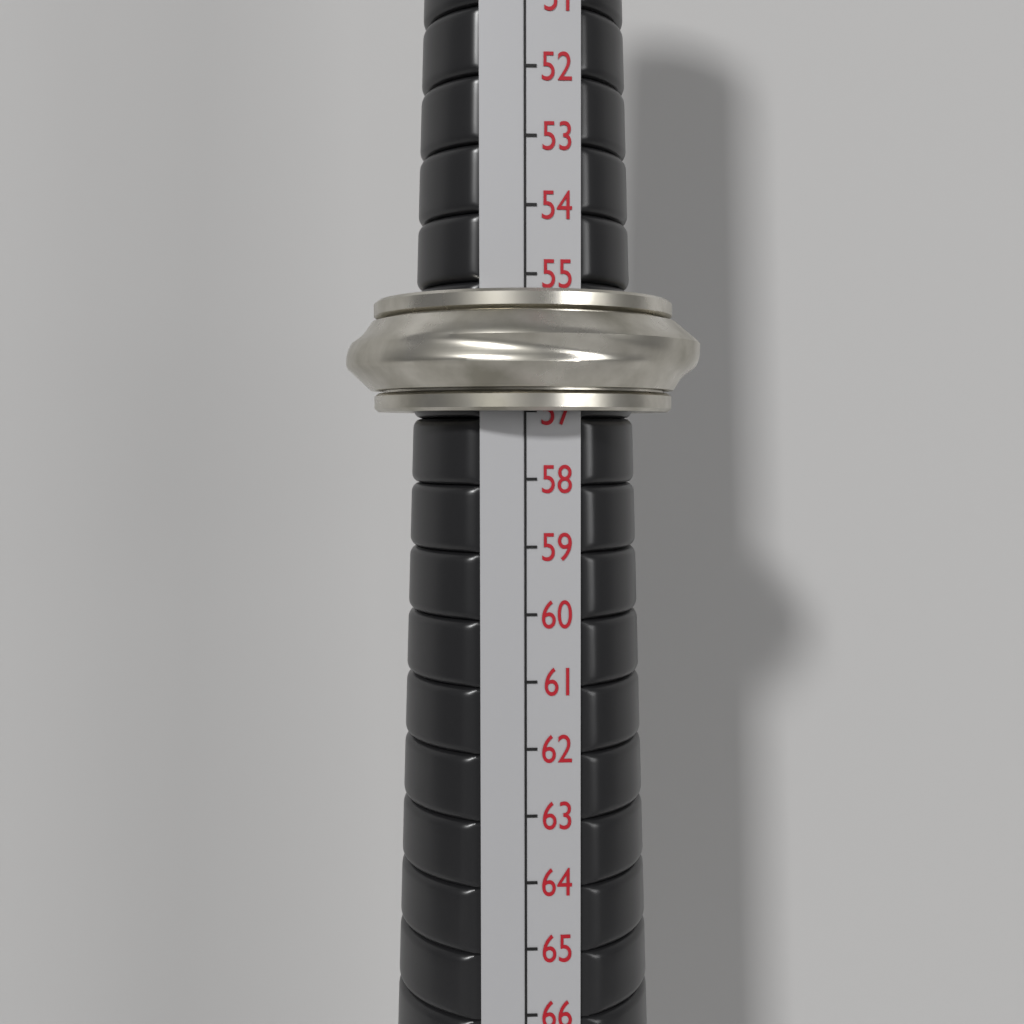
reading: 57 (no unit)
